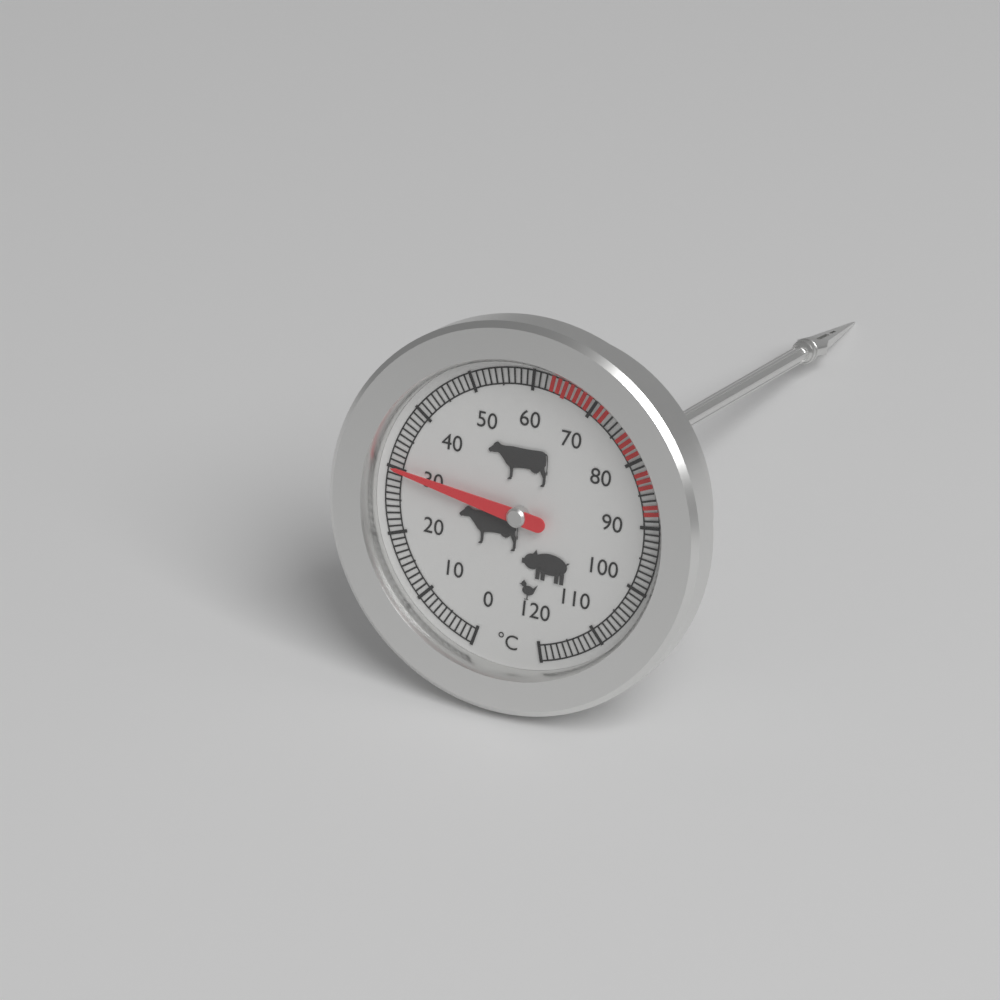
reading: 30 °C
